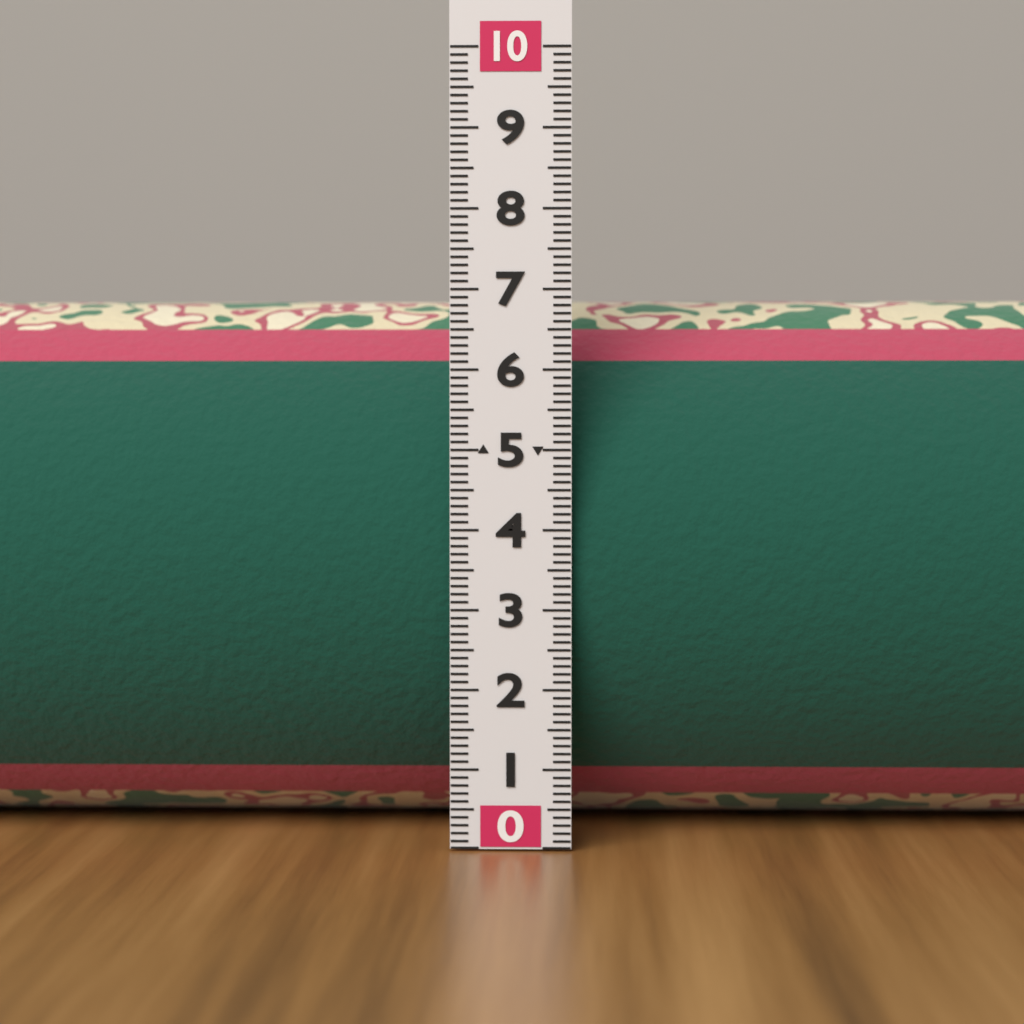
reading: 7.0 (no unit)
